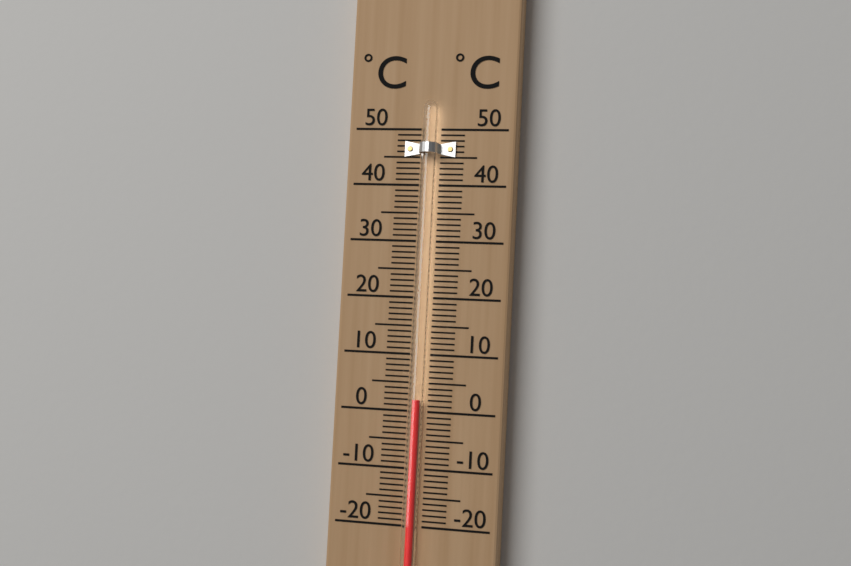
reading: 2 °C
